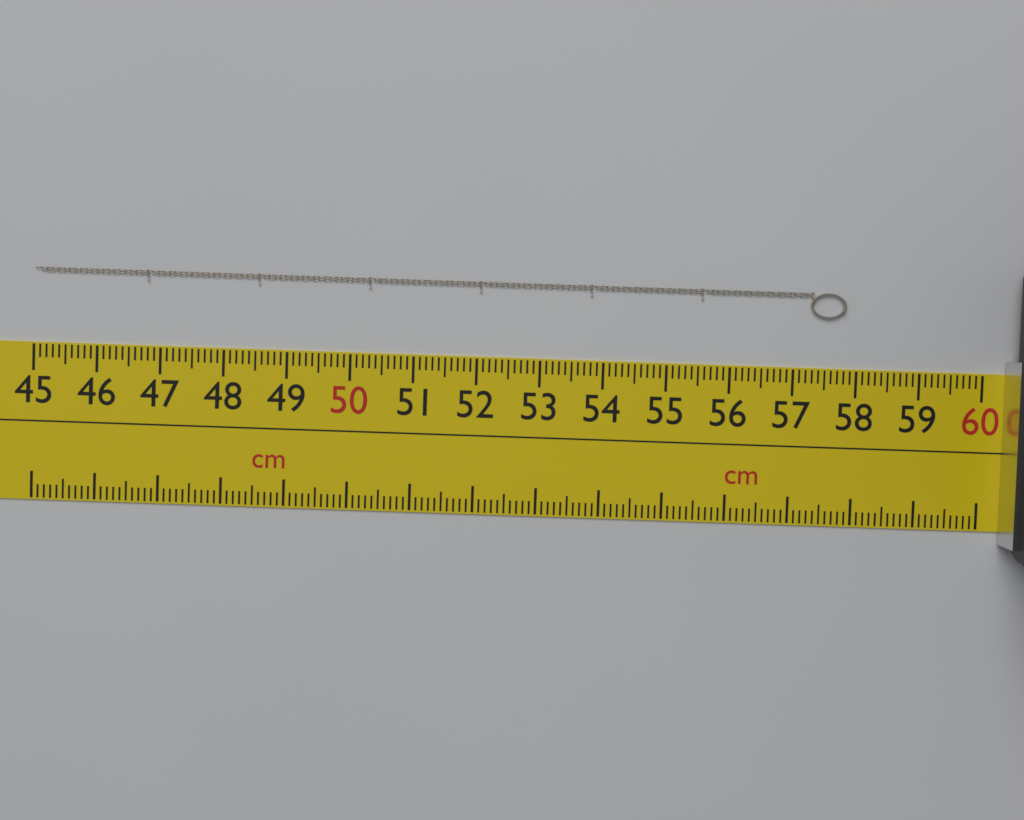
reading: 57.8 cm
